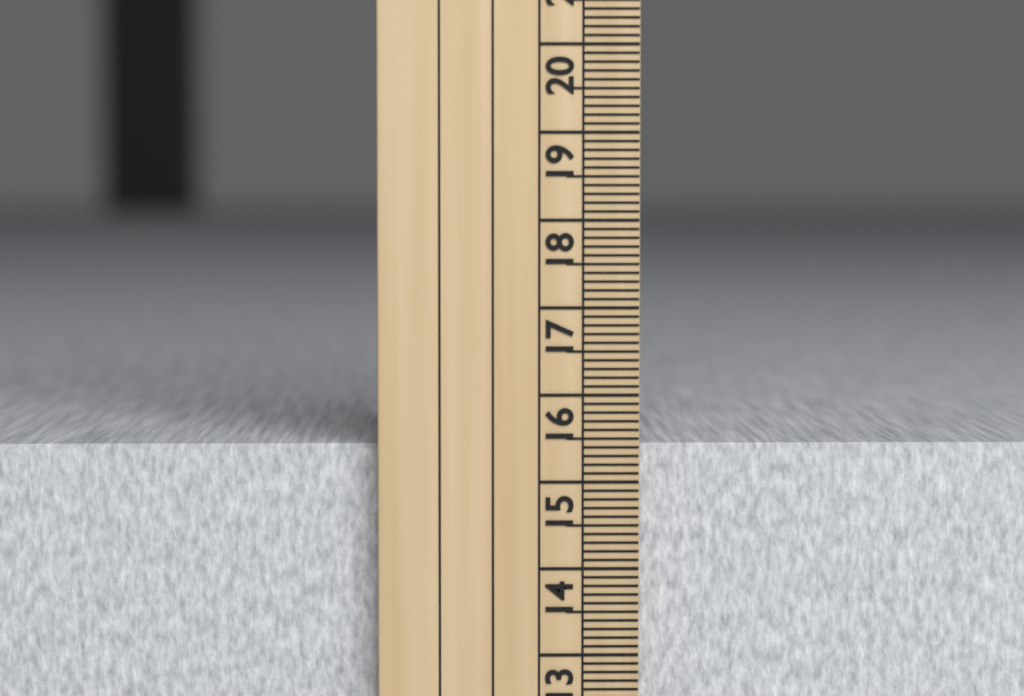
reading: 15.4 cm
